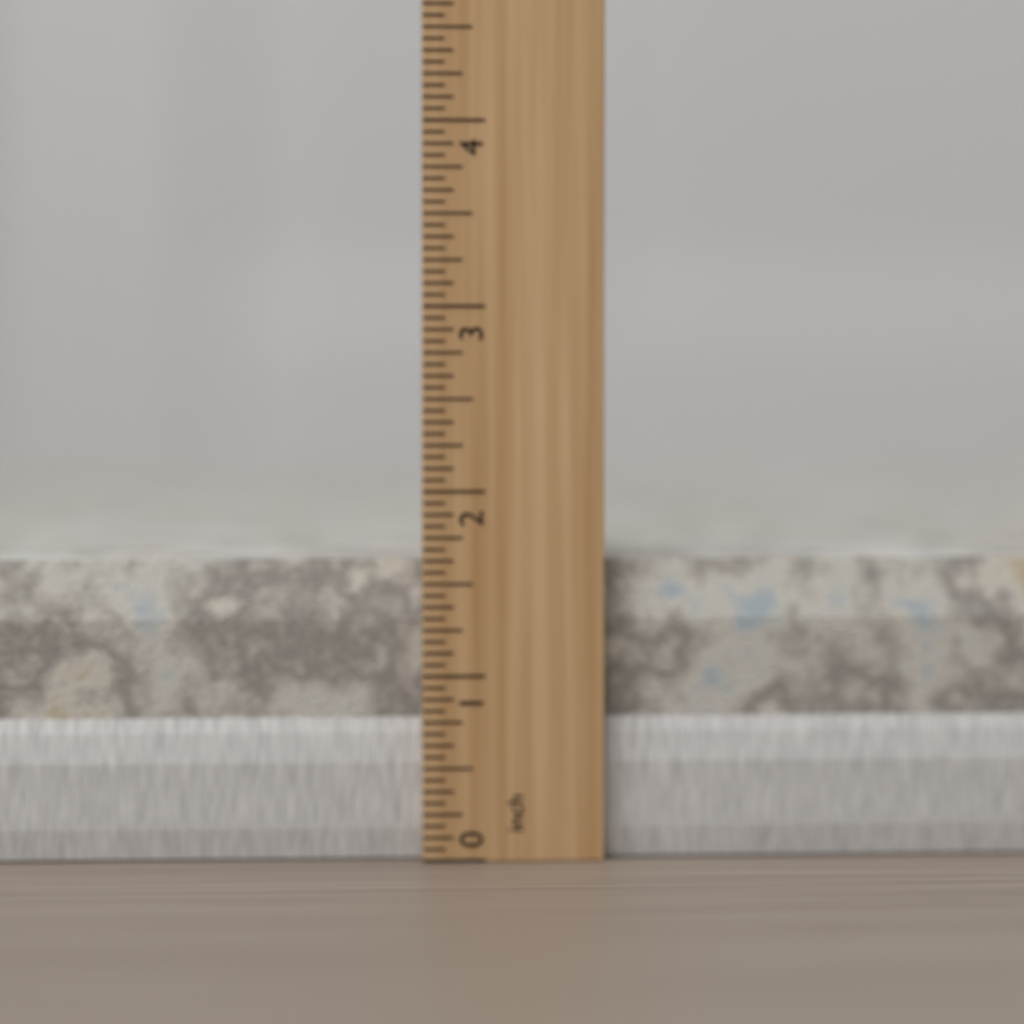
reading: 1.6250 inch
